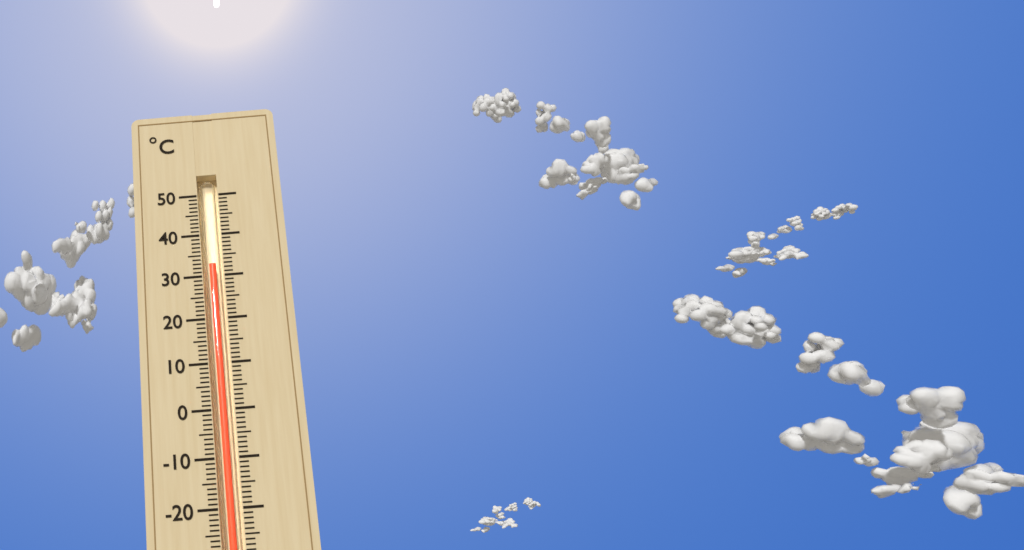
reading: 33 °C
